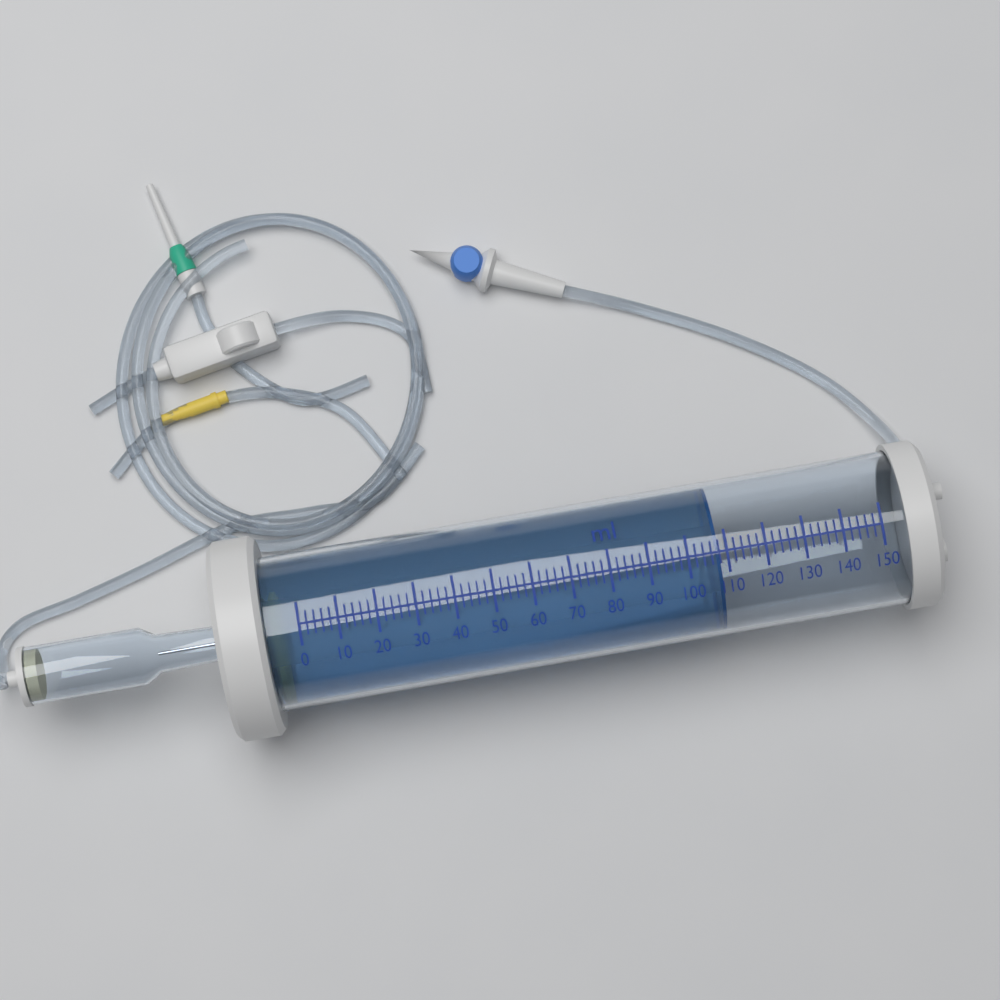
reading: 108 ml
